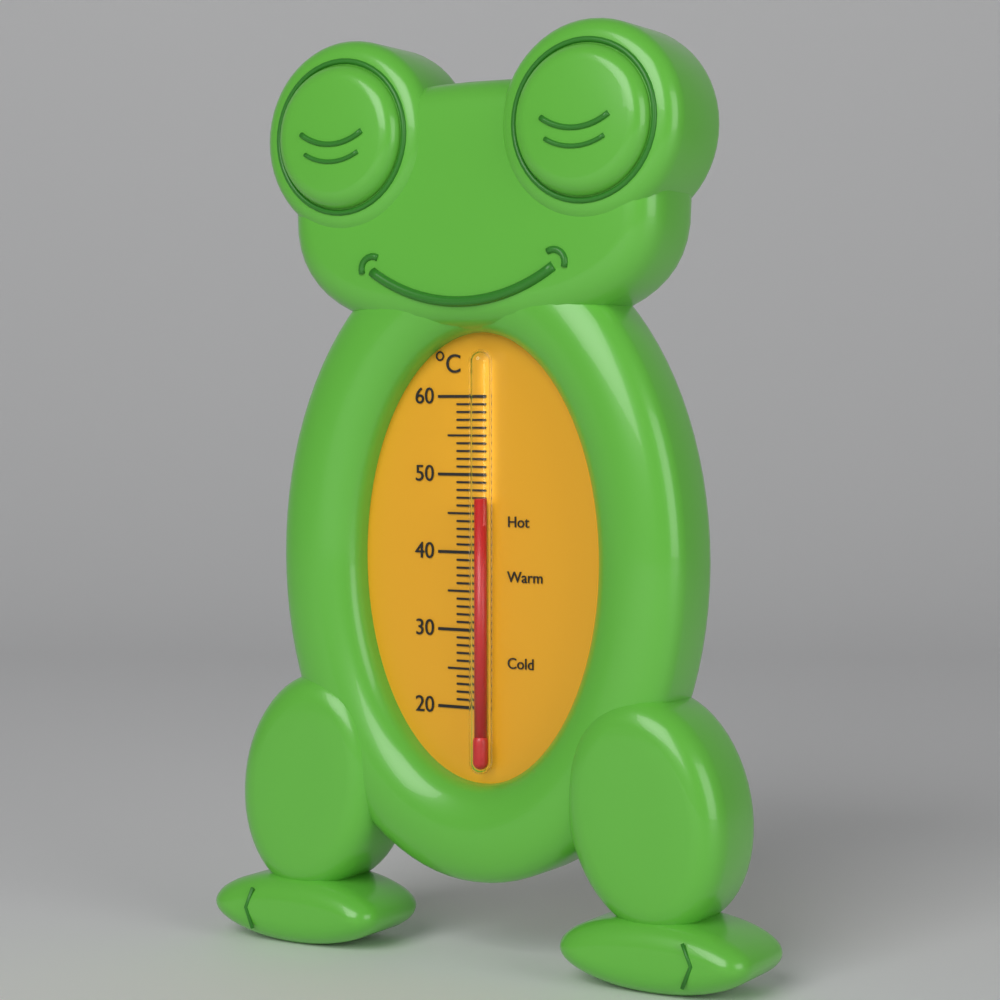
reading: 47 °C
